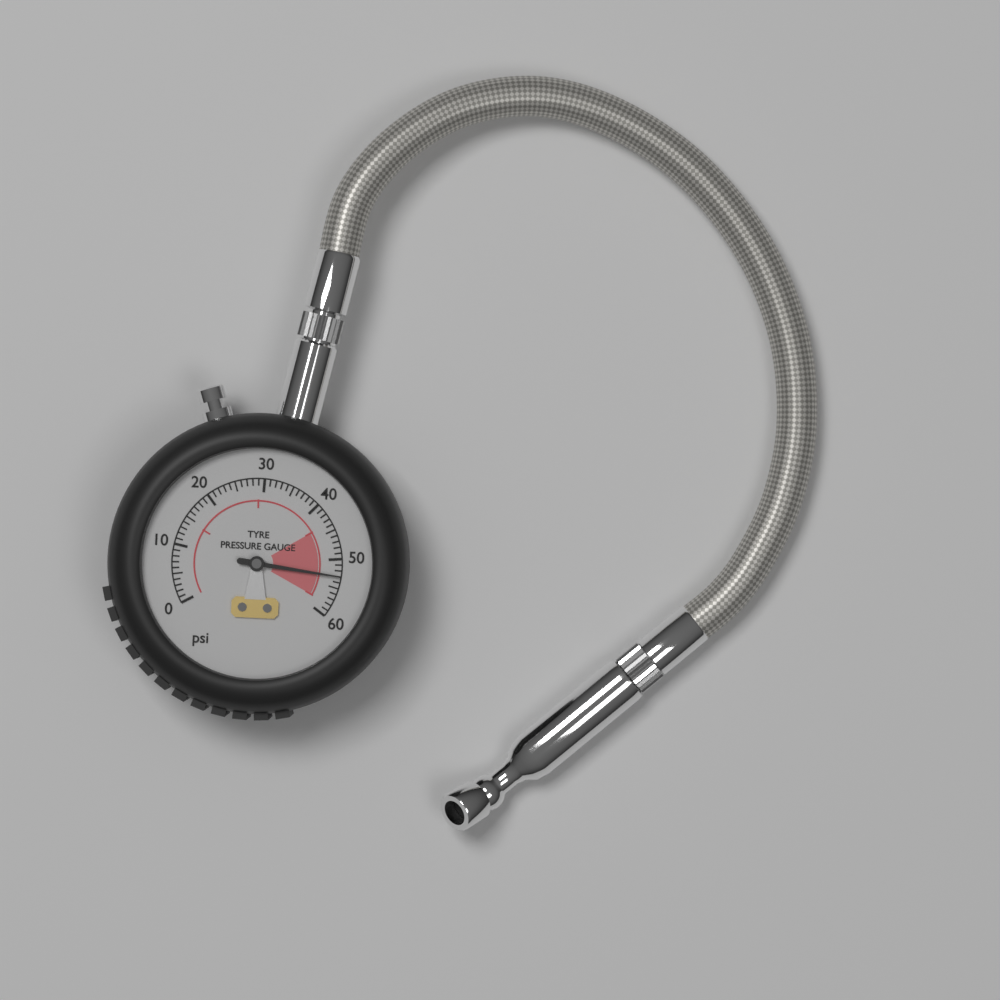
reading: 53 psi
